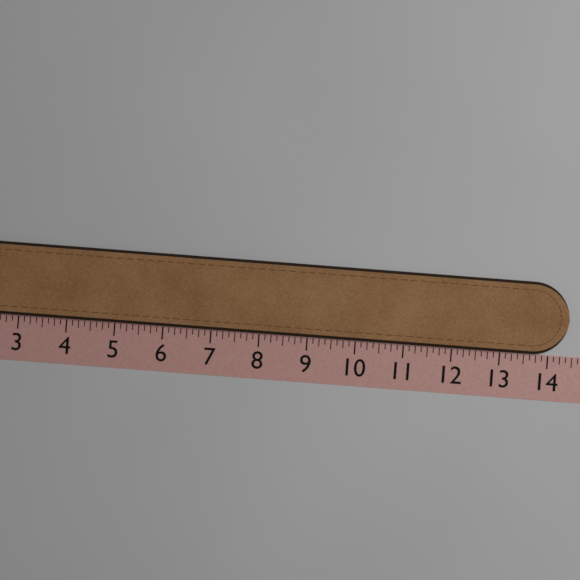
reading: 14.375 (no unit)
